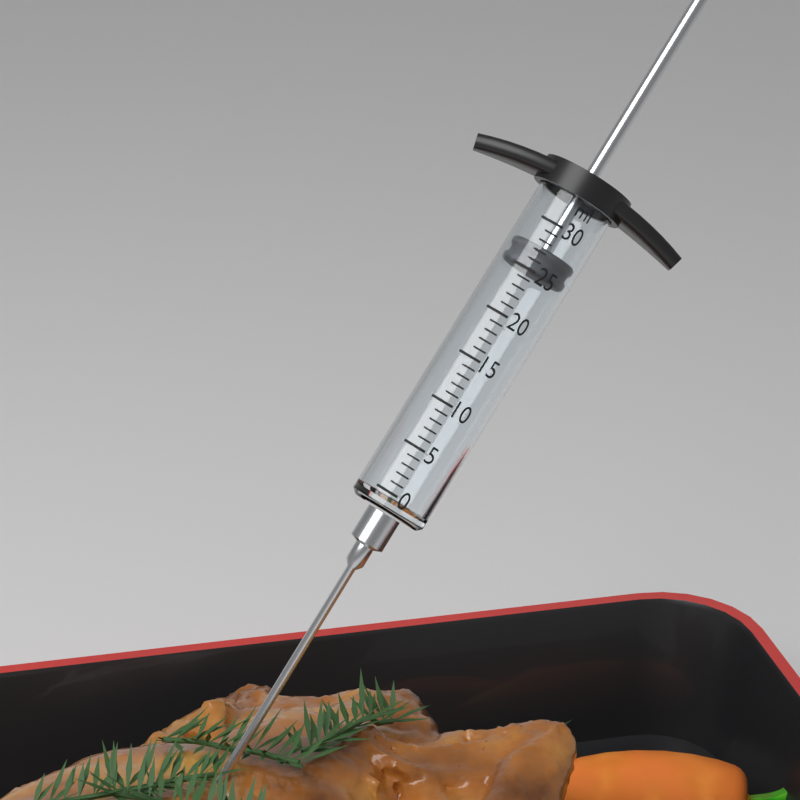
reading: 25 ml
